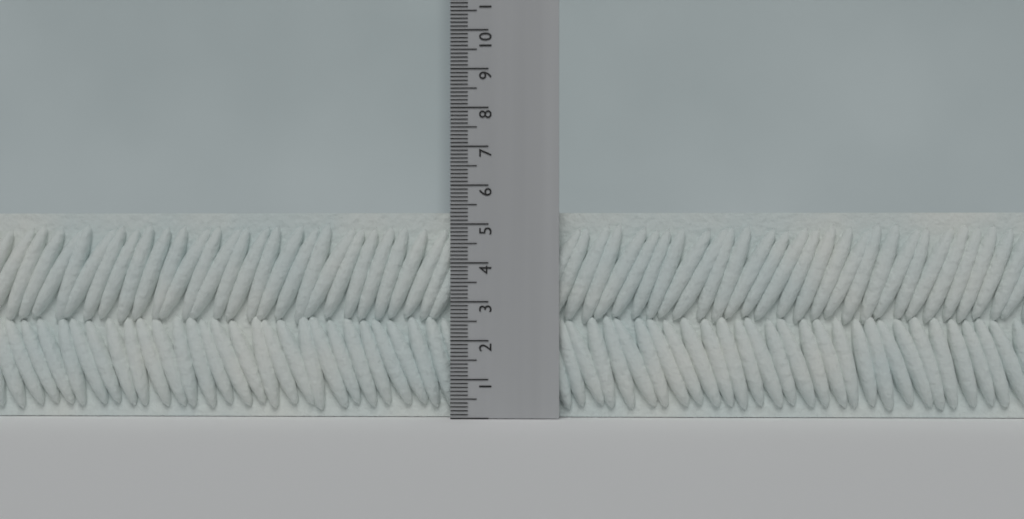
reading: 5.3 (no unit)
